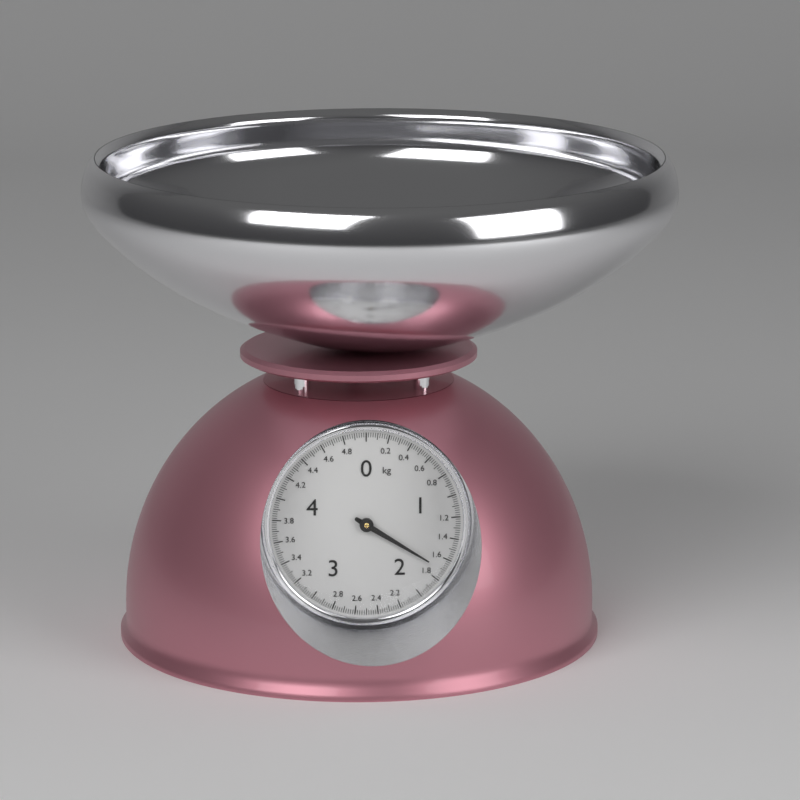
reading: 1.70 kg
